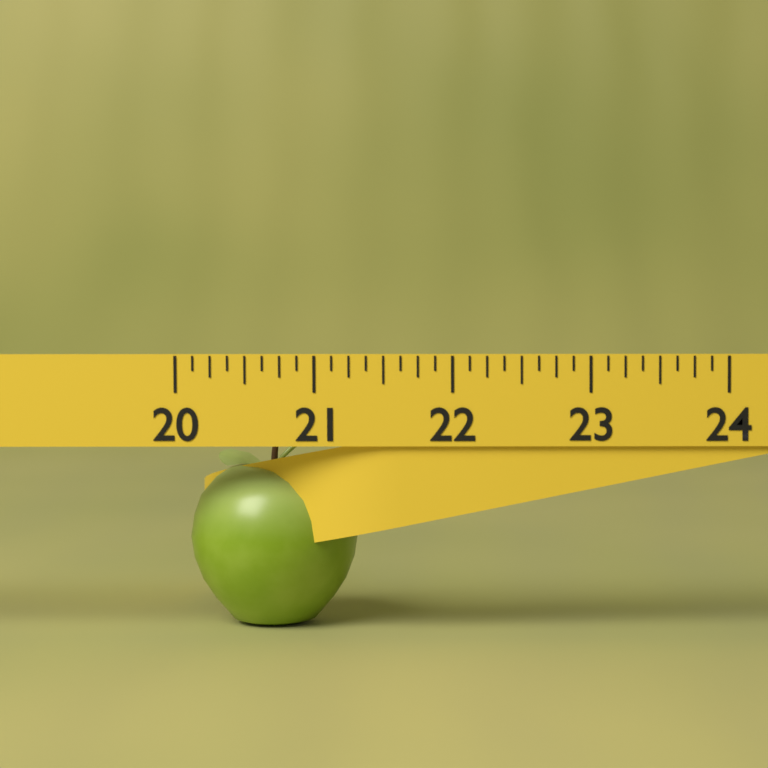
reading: 21.250 (no unit)
